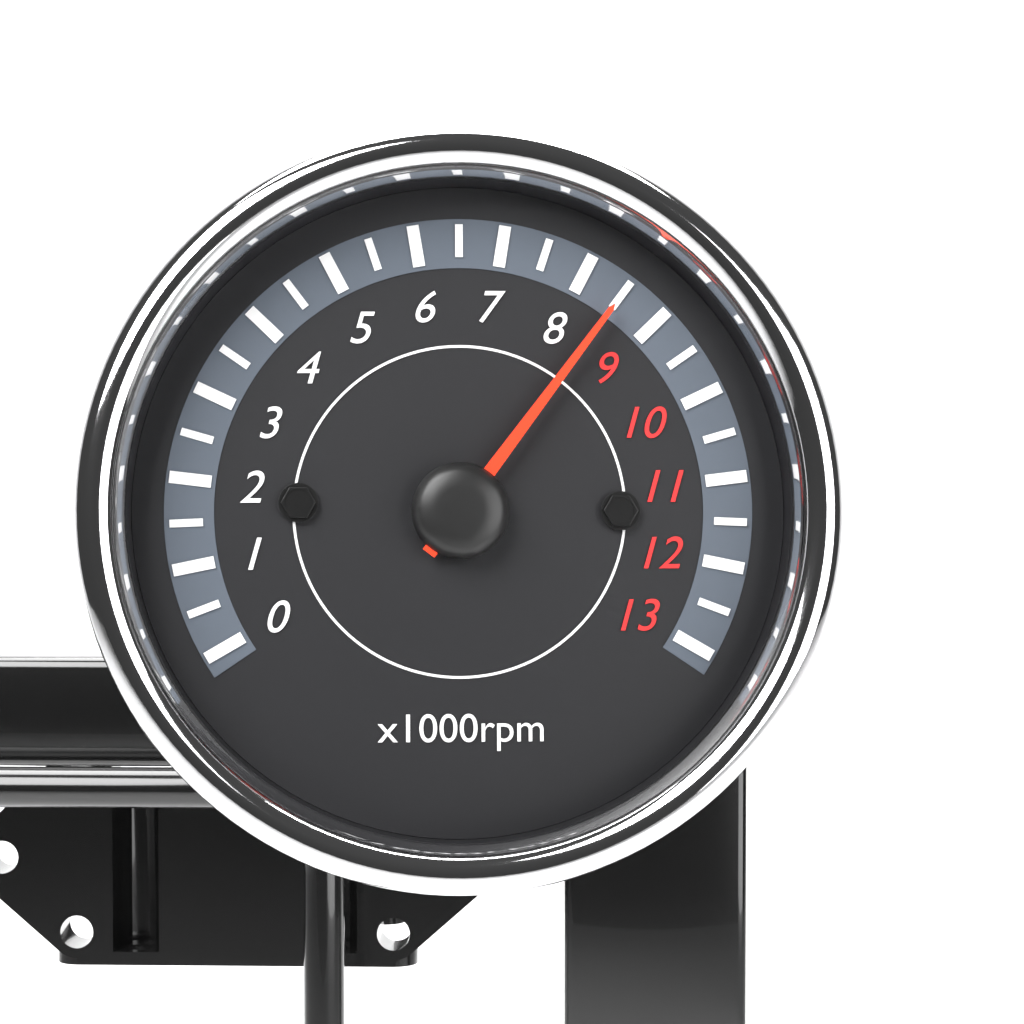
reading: 8500 rpm
